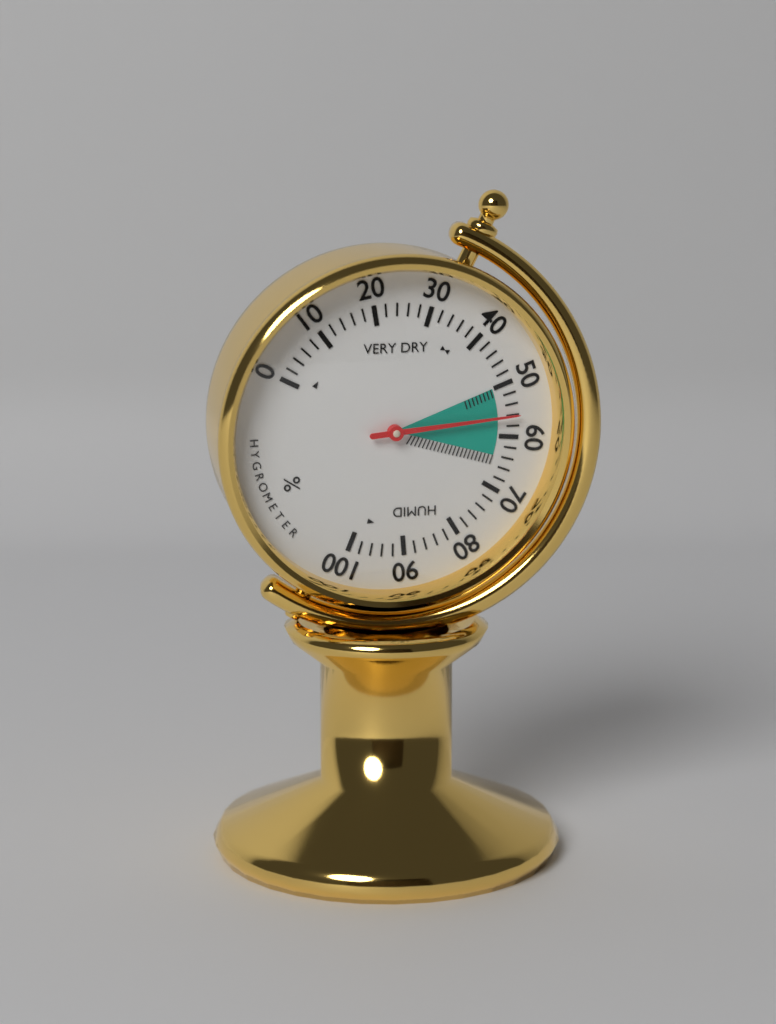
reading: 56 %
